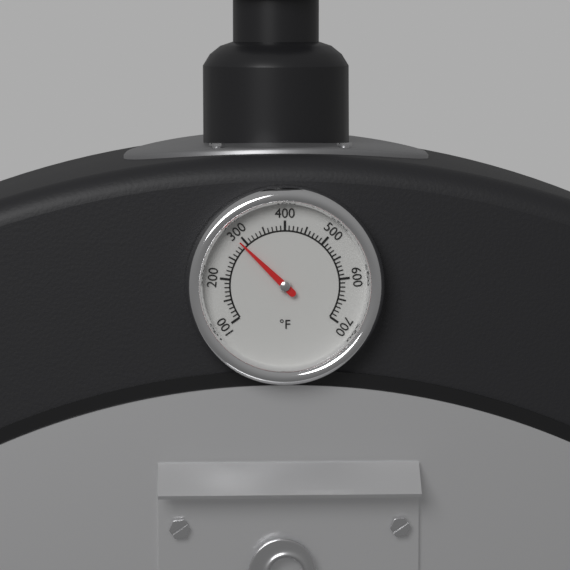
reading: 290 °F
